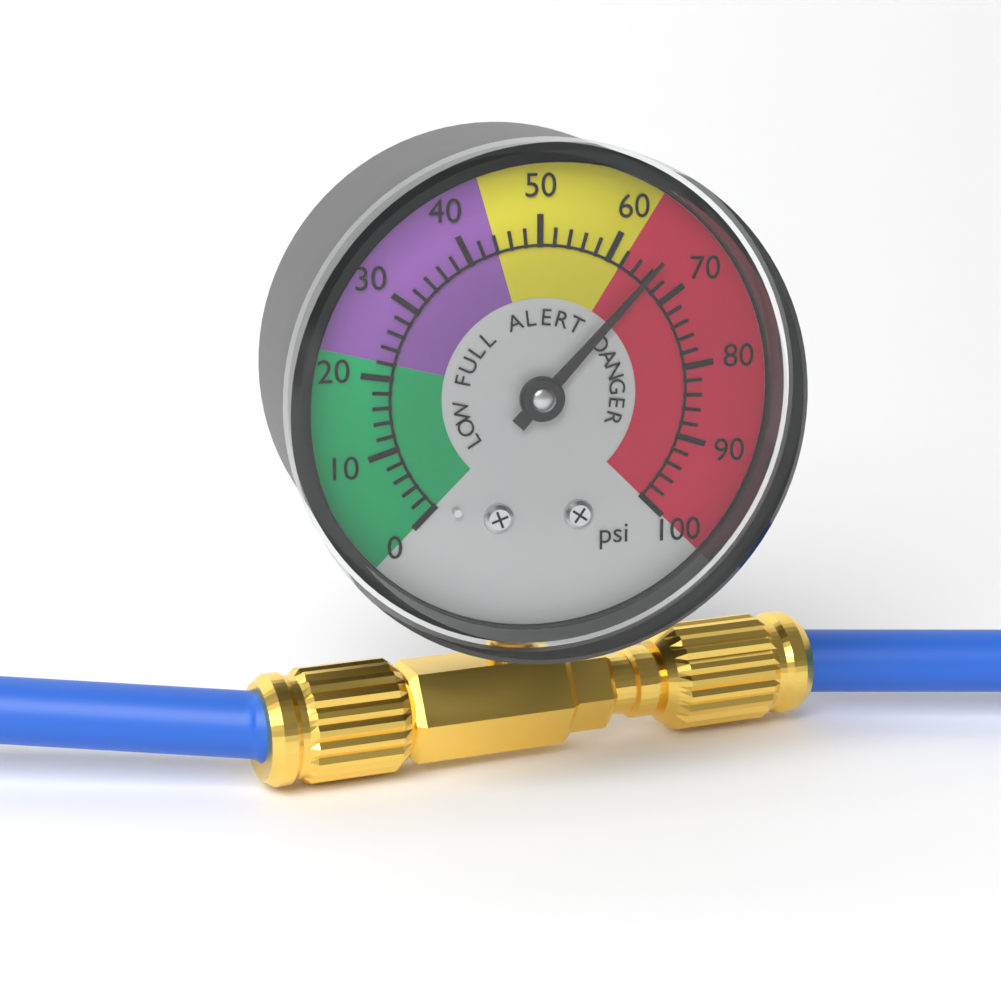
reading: 66 psi
